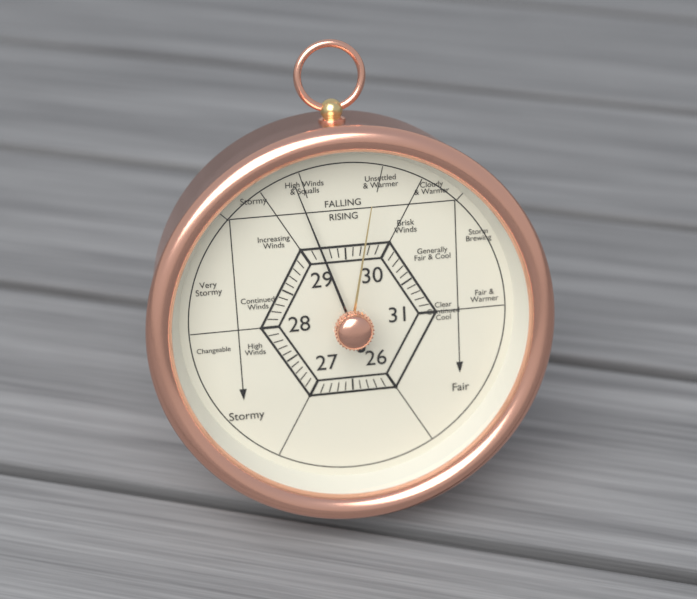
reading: 29.2 (no unit)
